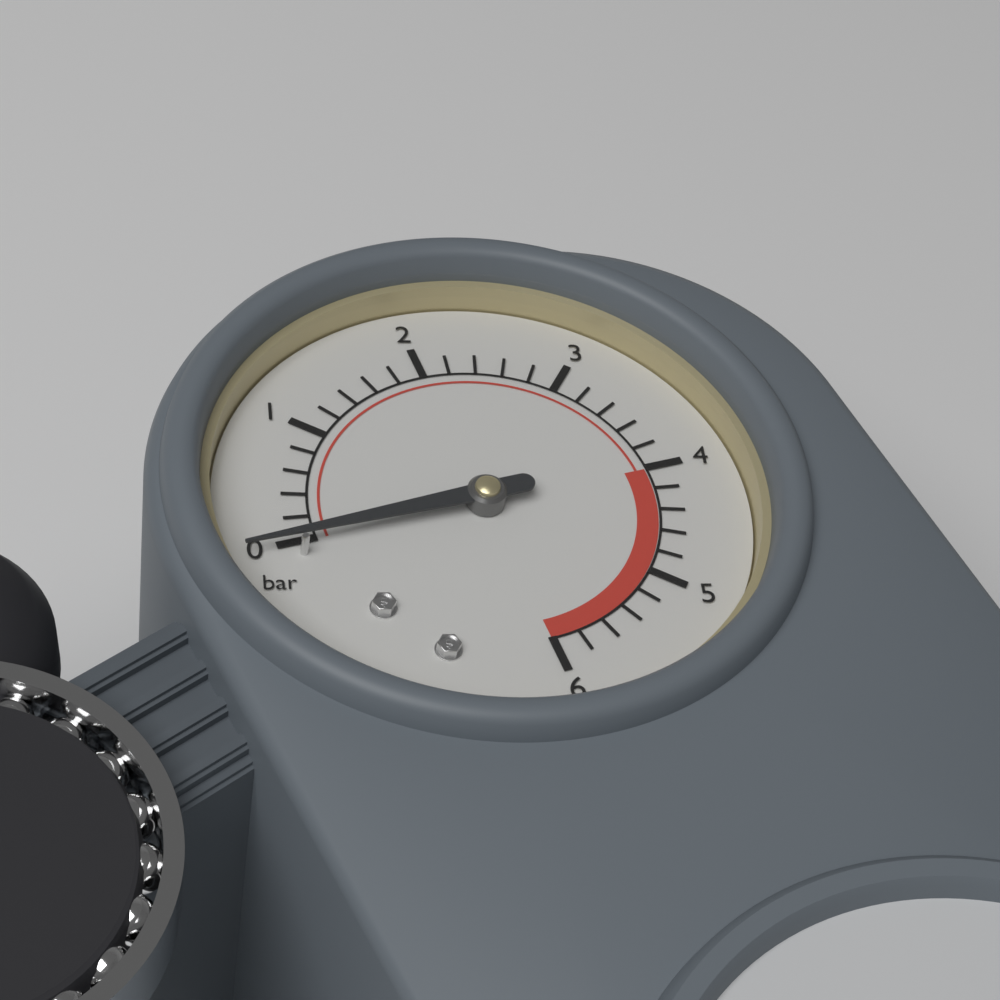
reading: 0.0 bar
